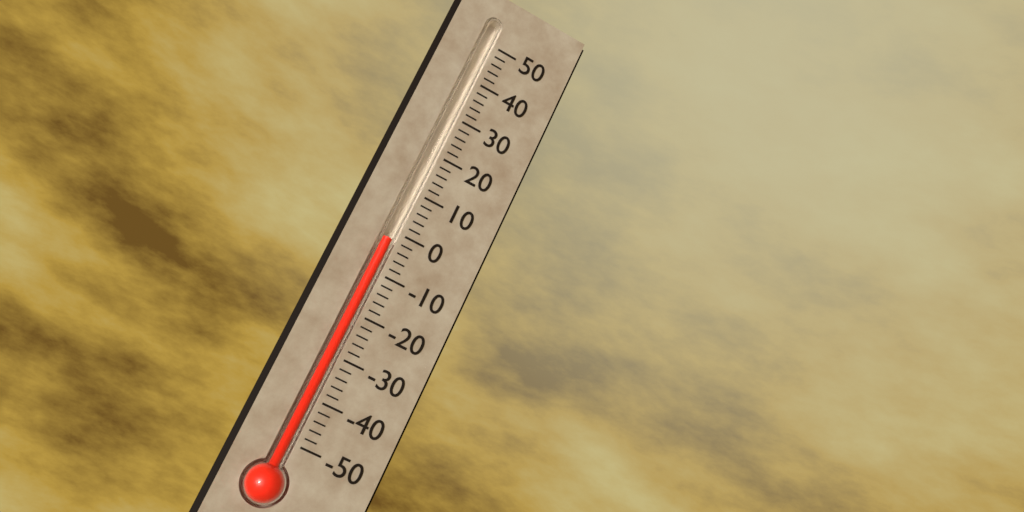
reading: -2 (no unit)
